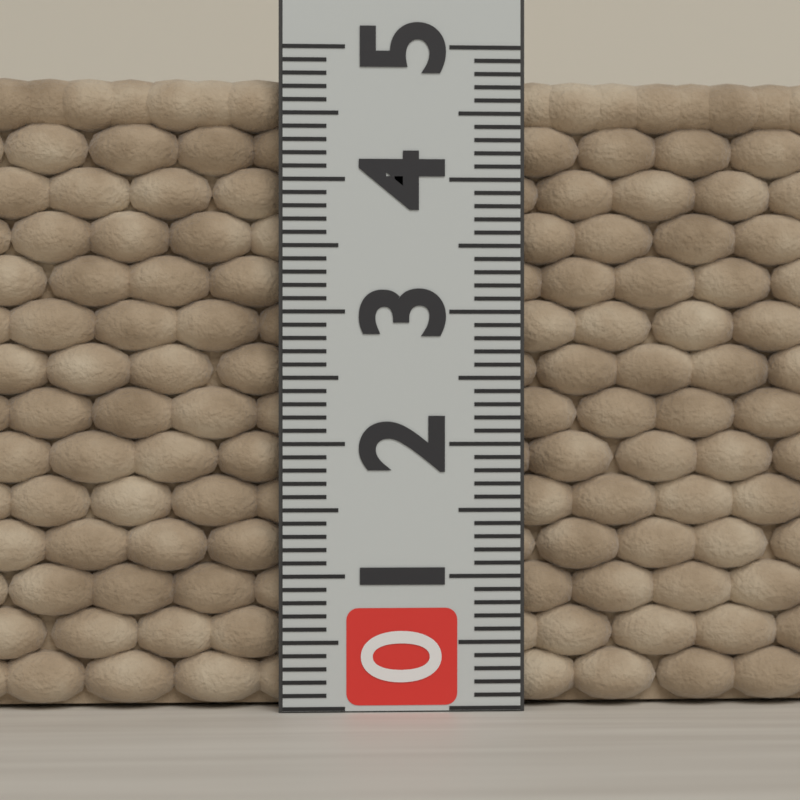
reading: 4.8 (no unit)
